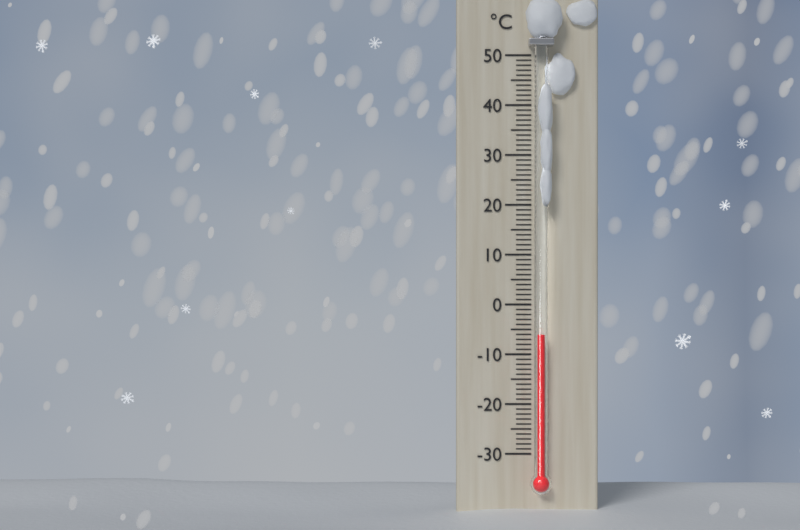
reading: -6 °C
